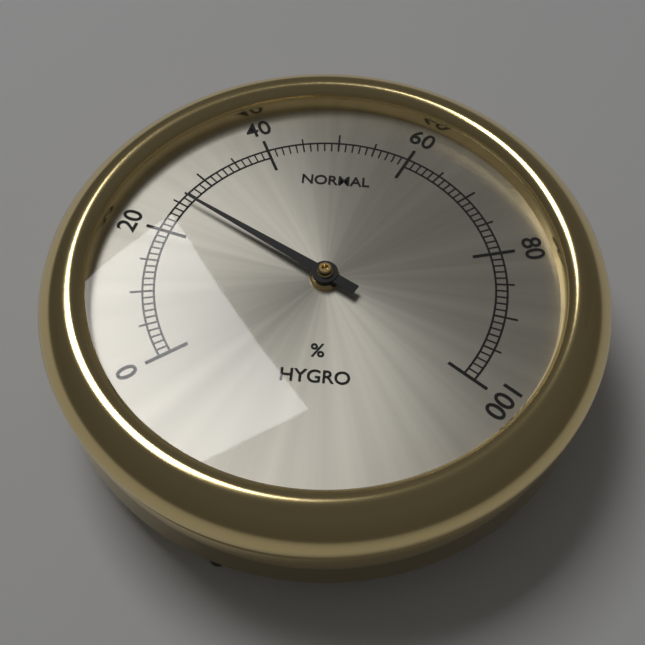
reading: 26 %
